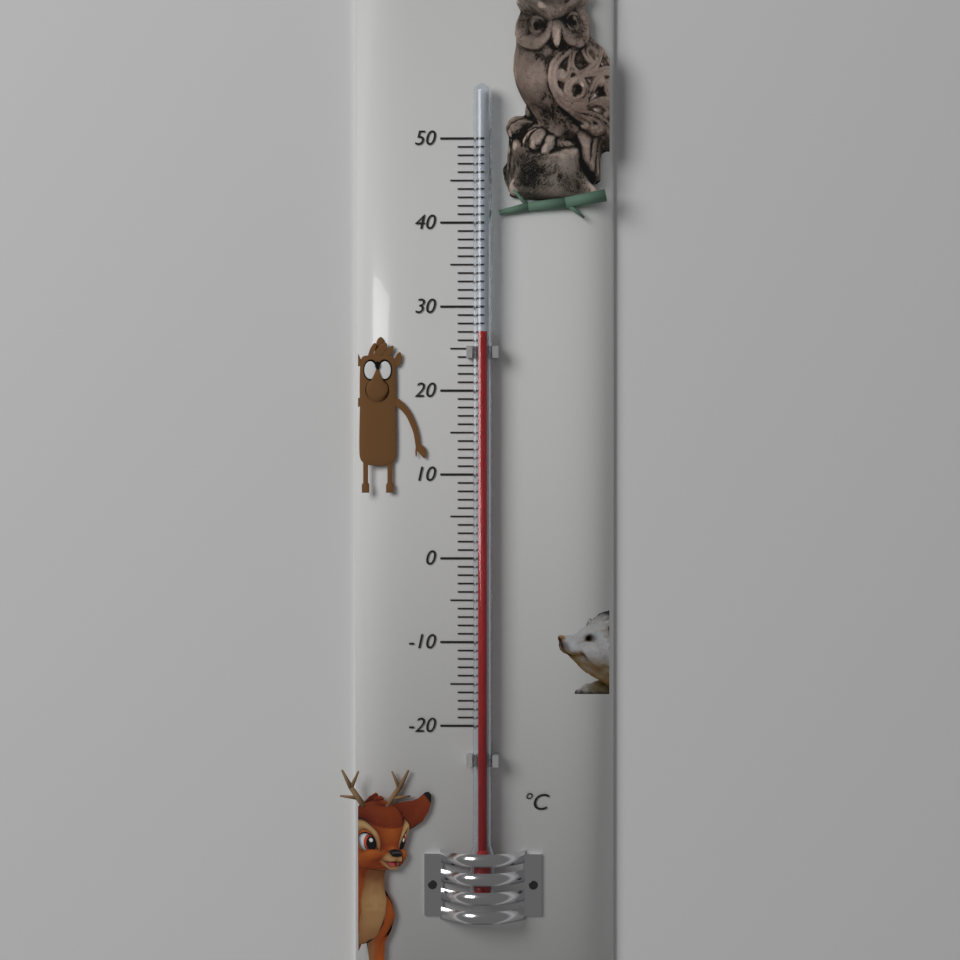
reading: 27 °C
